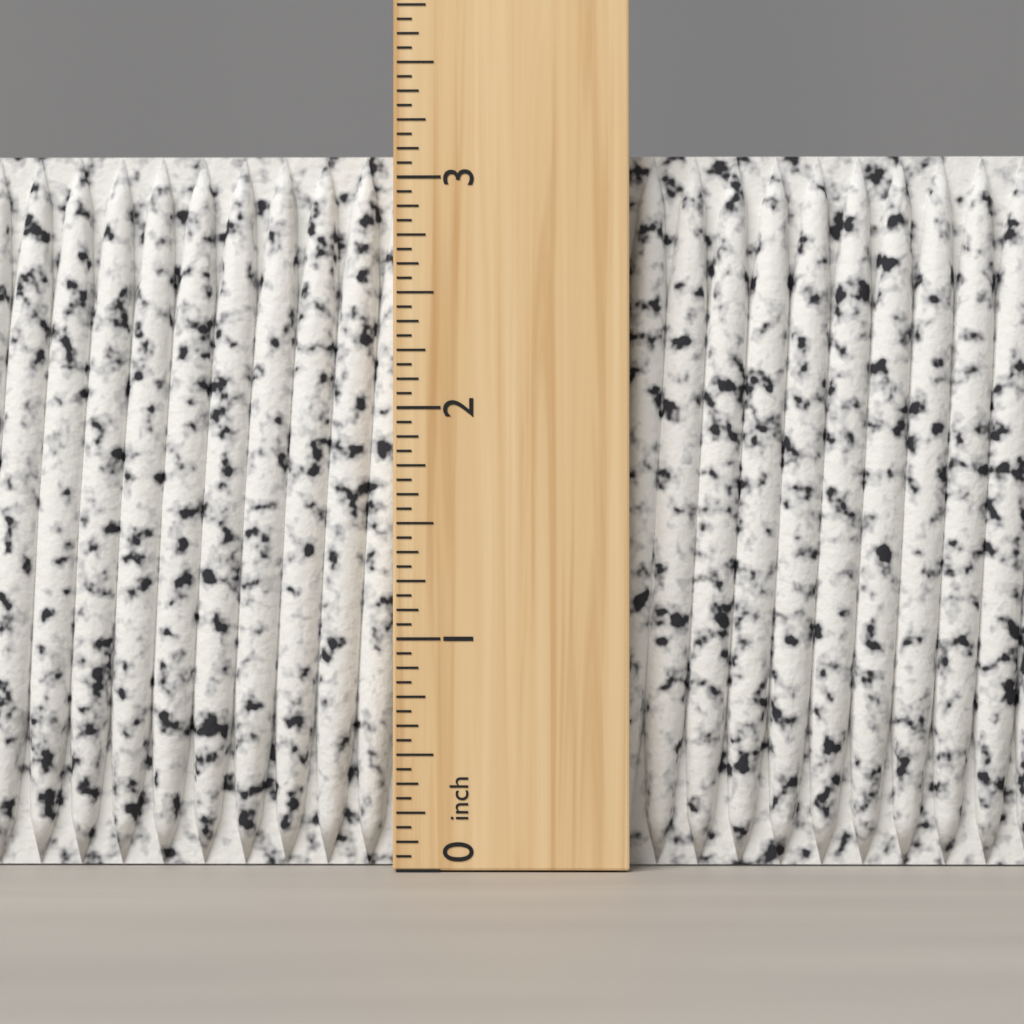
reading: 3.1250 inch
